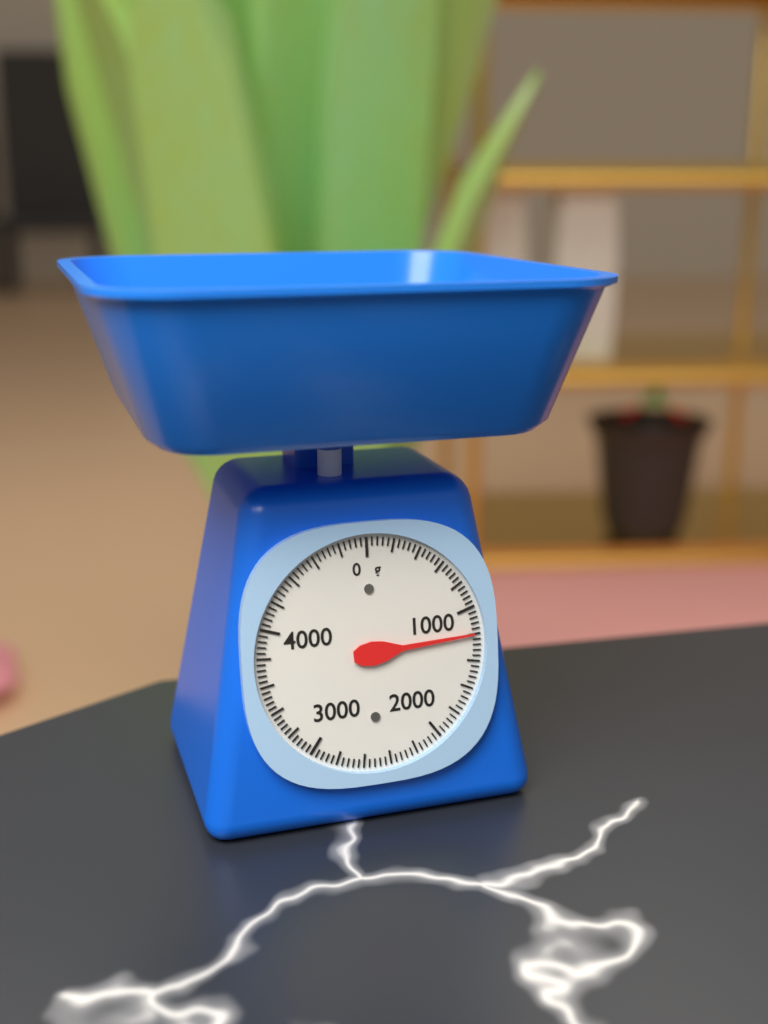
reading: 1200 g
